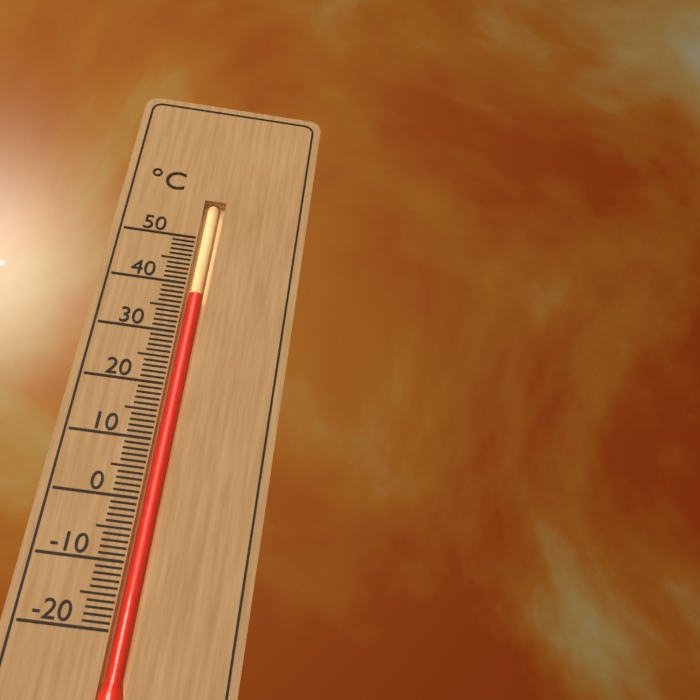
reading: 38 °C
